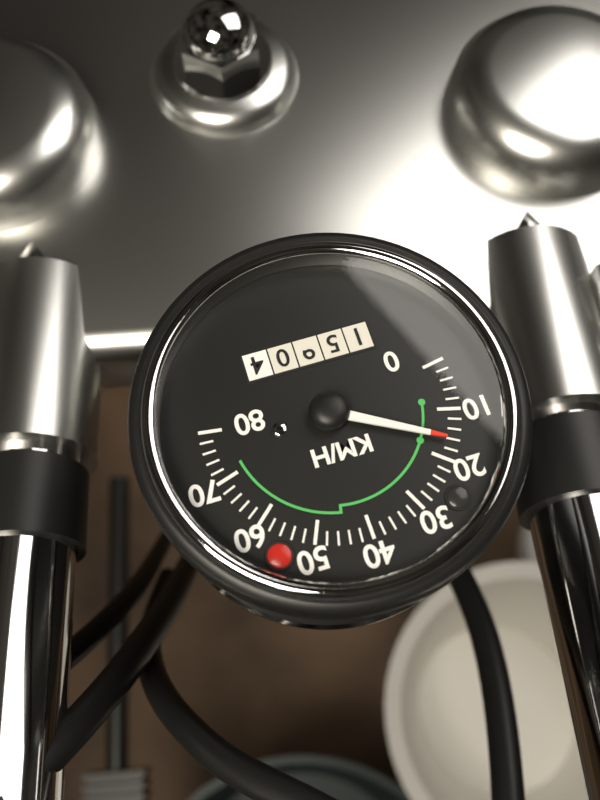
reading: 16 km/h
